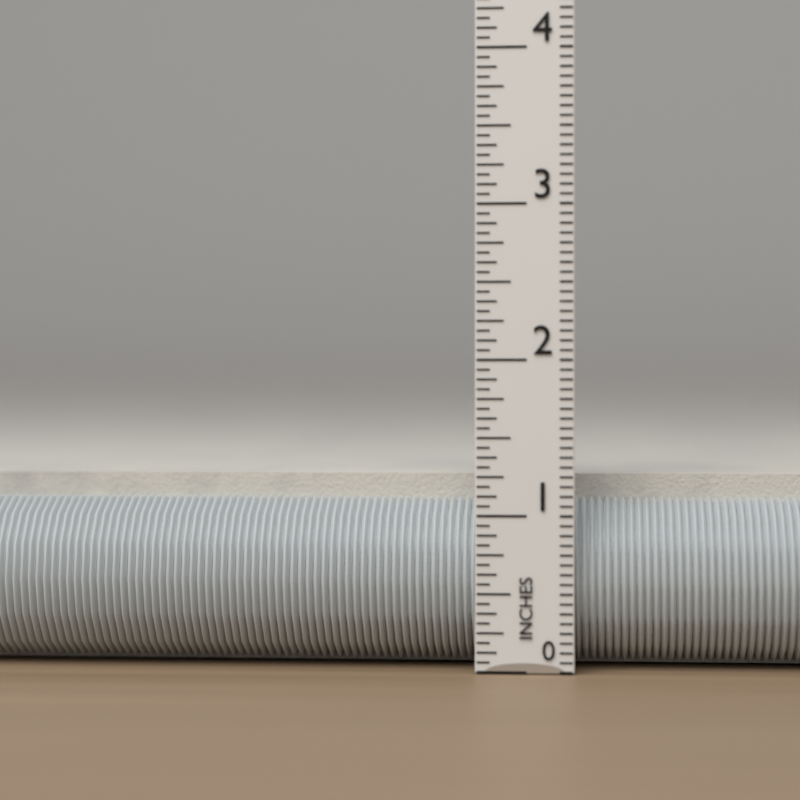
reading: 1.2500 in
